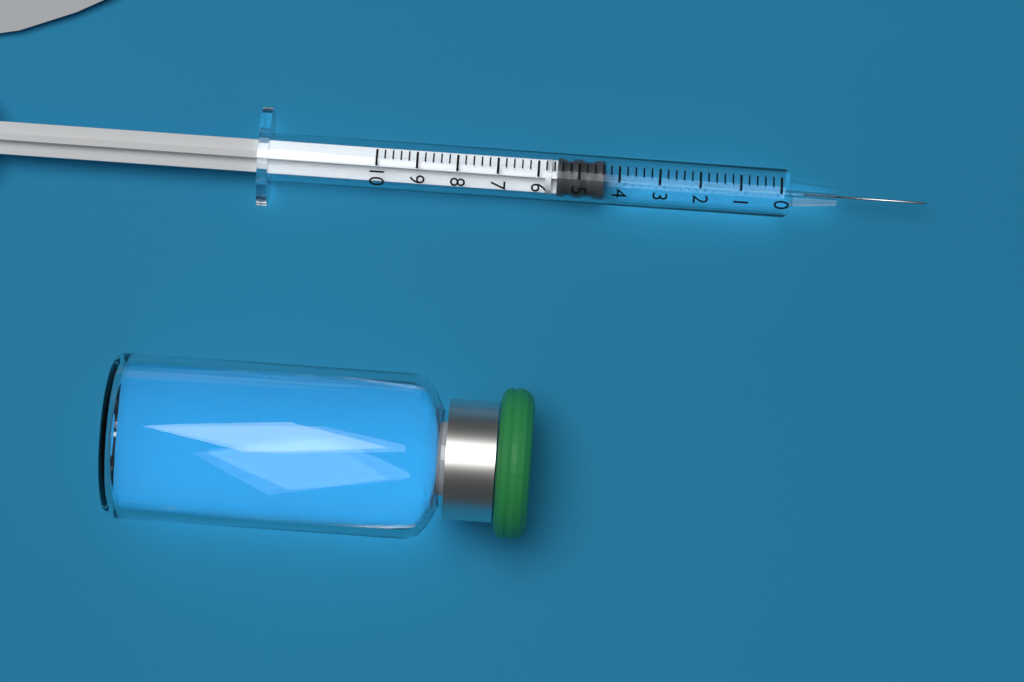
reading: 4.4 (no unit)
